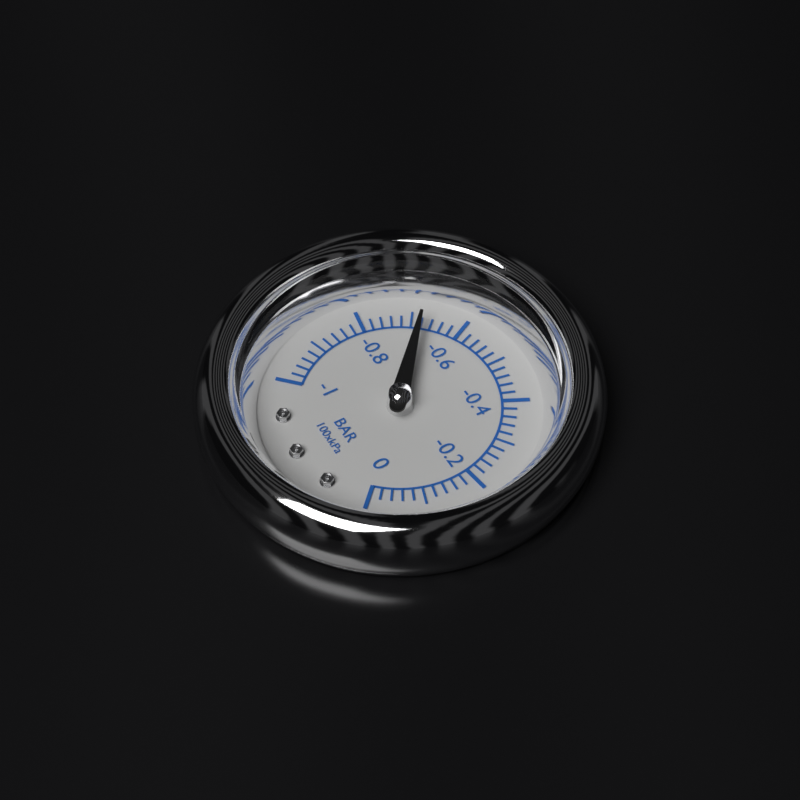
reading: -0.68 bar
